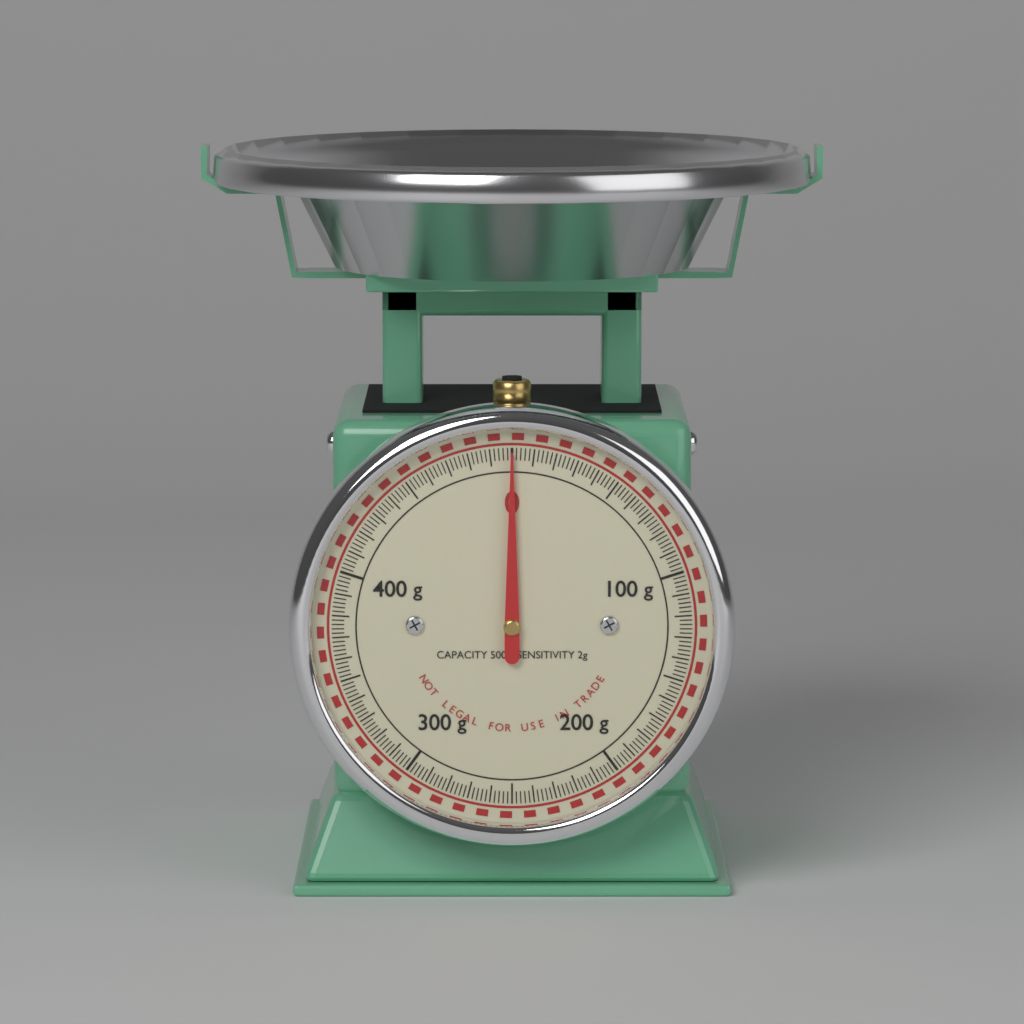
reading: 0 g
